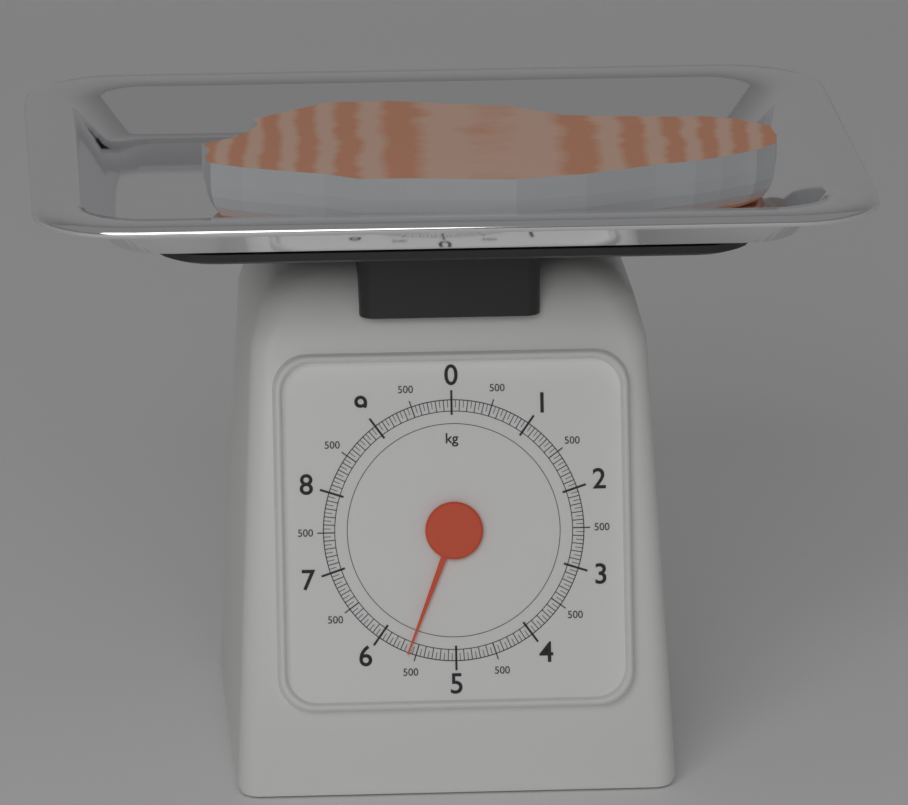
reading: 5.60 kg
